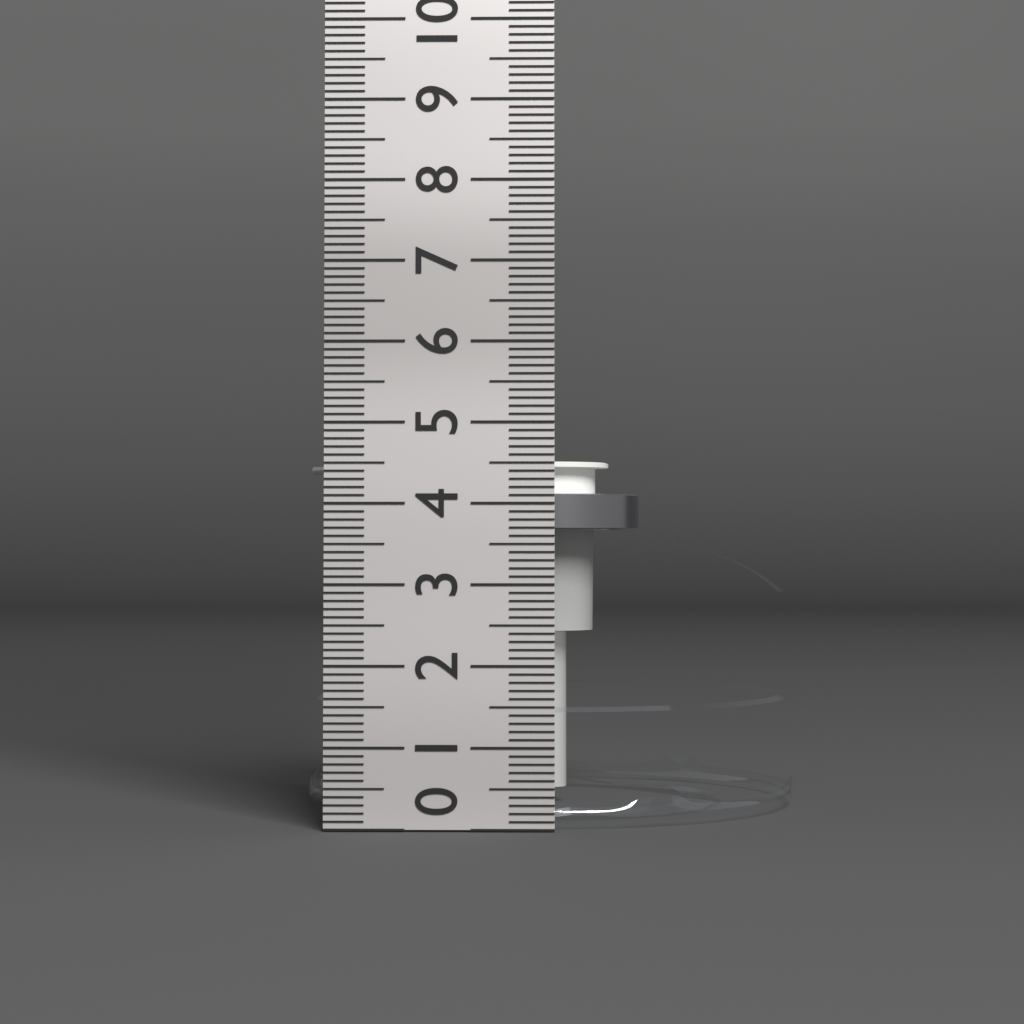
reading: 4.6 cm
